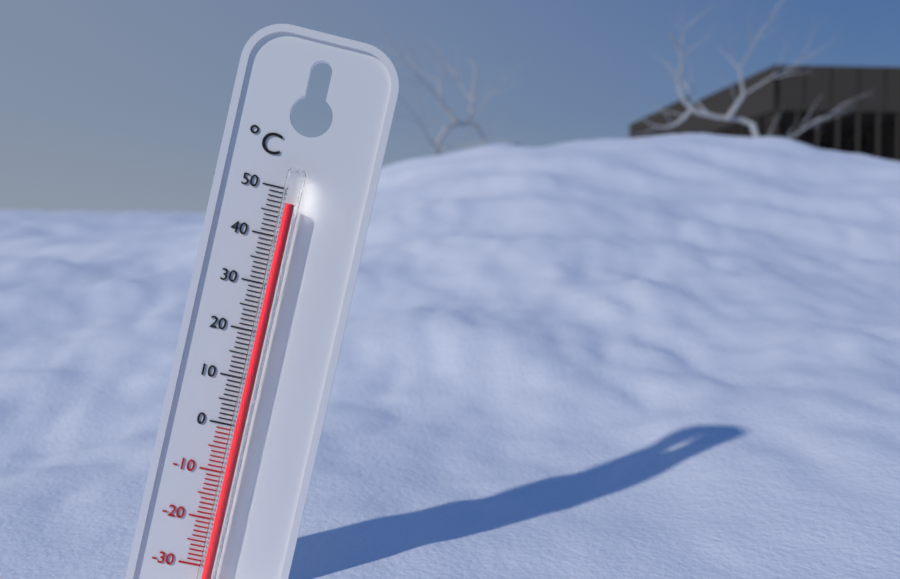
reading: 47 °C
